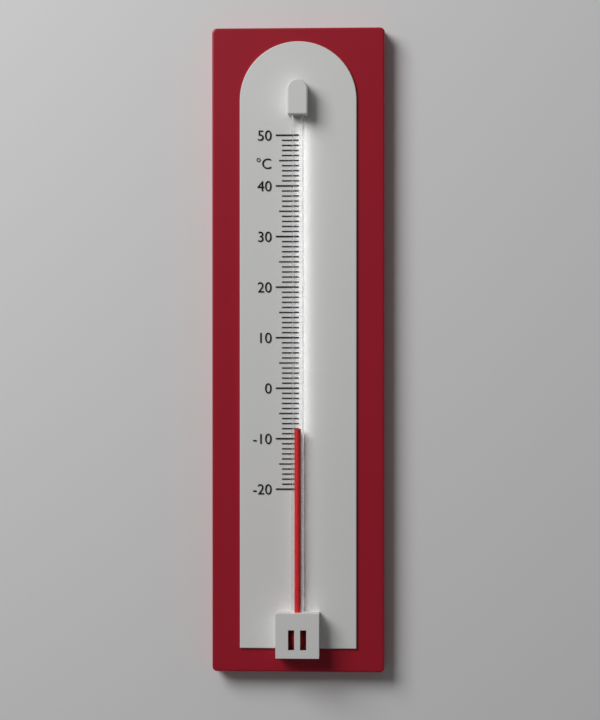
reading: -8 °C
